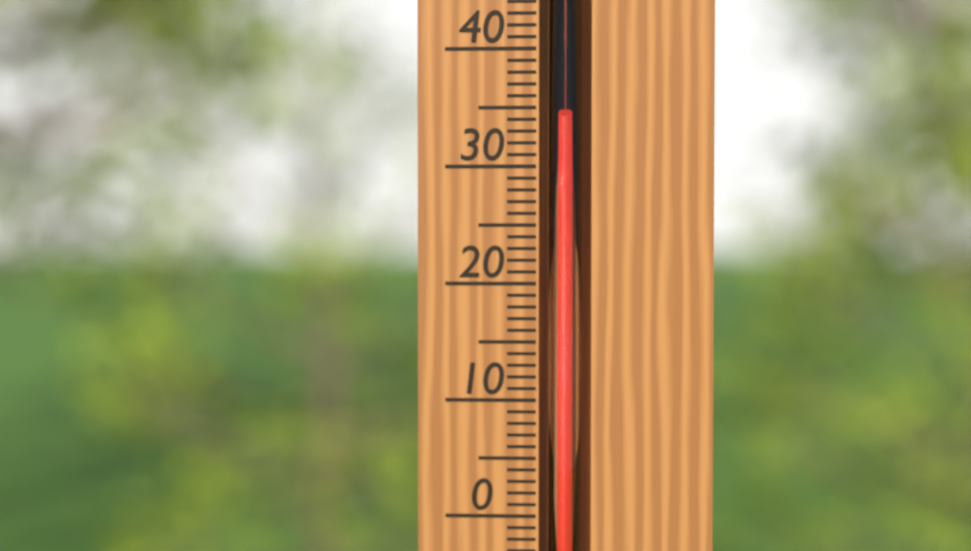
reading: 34 °C
